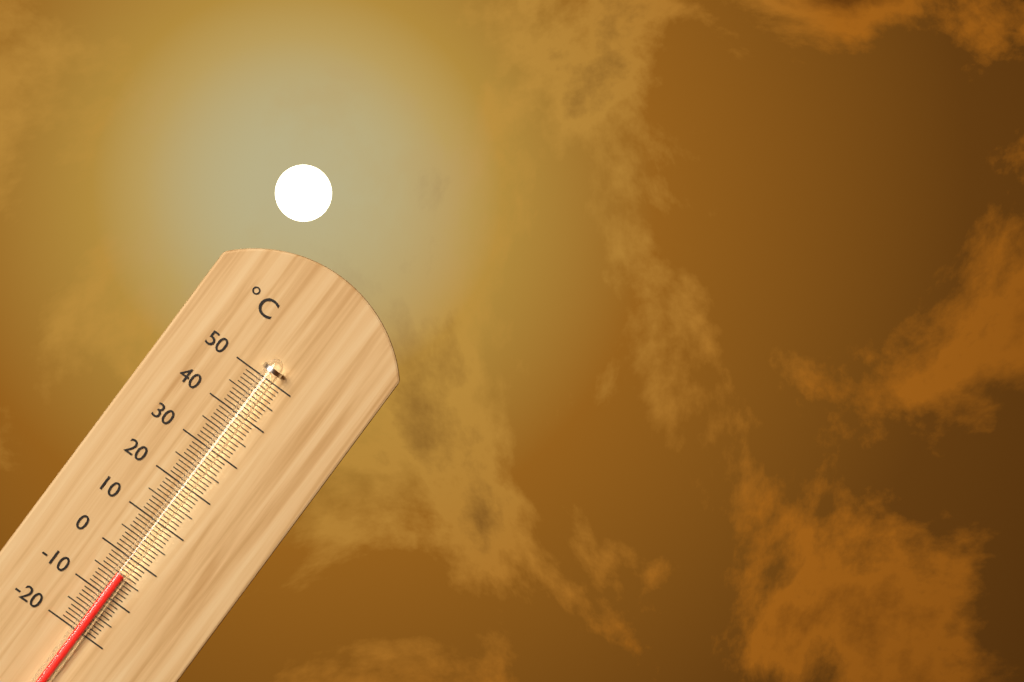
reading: -4 °C
